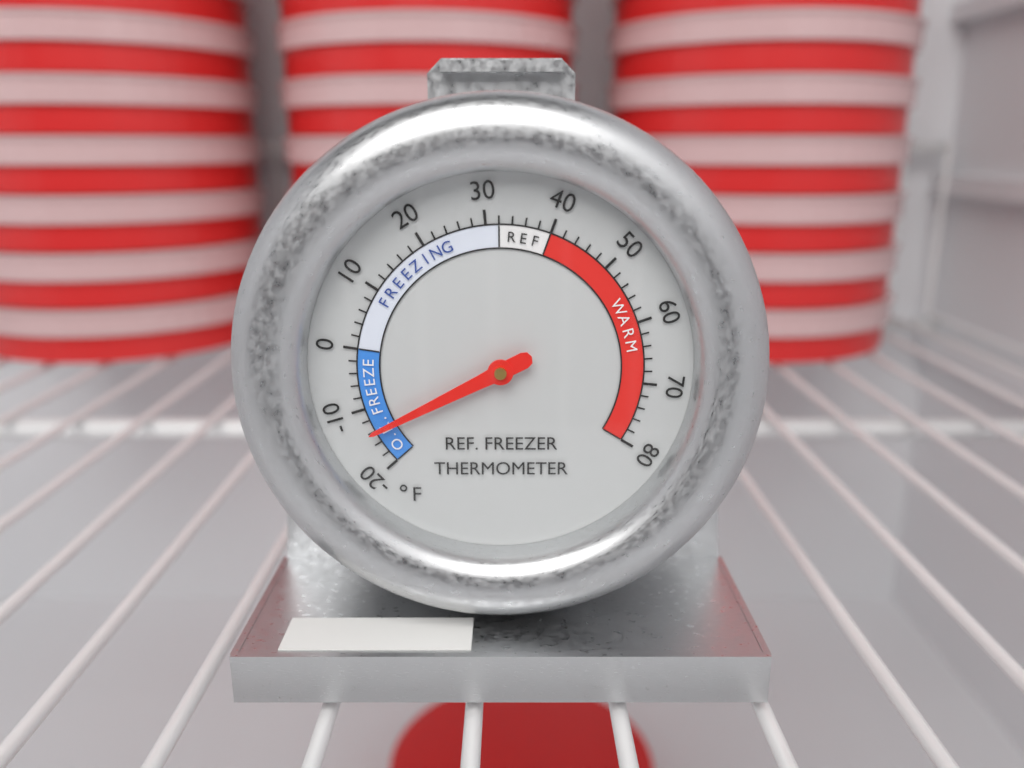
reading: -14 °F
